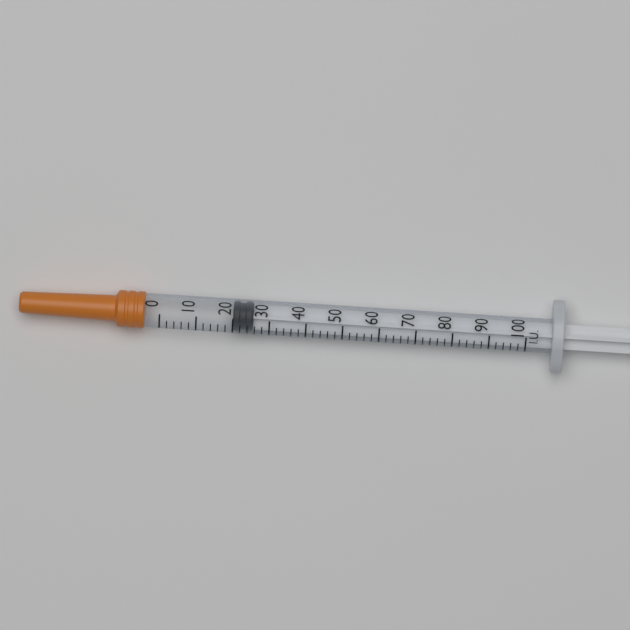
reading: 20 IU
